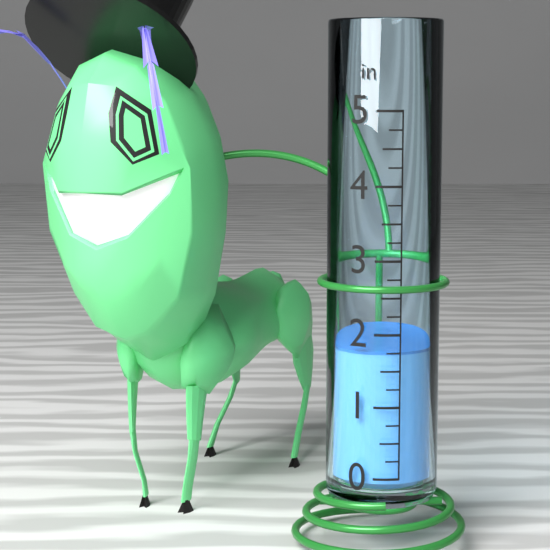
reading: 1.75 in
